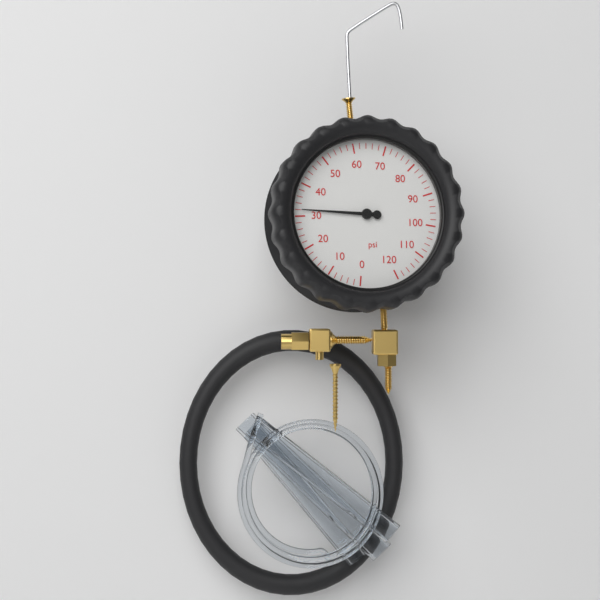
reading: 32 psi
